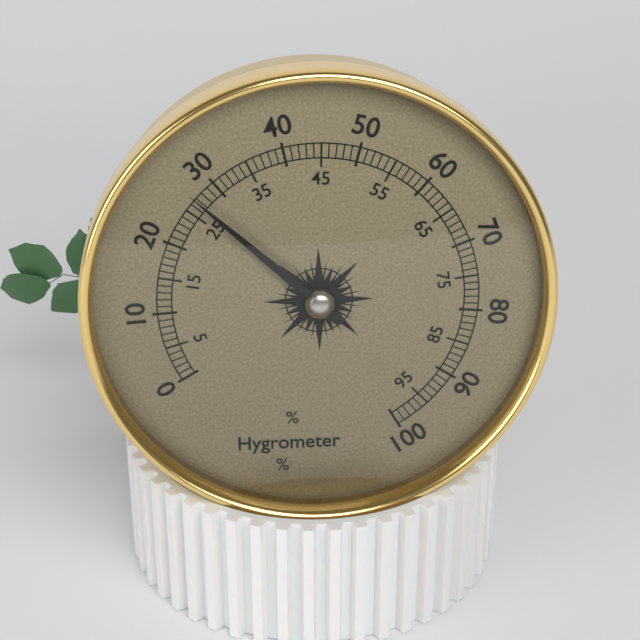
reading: 27 %
